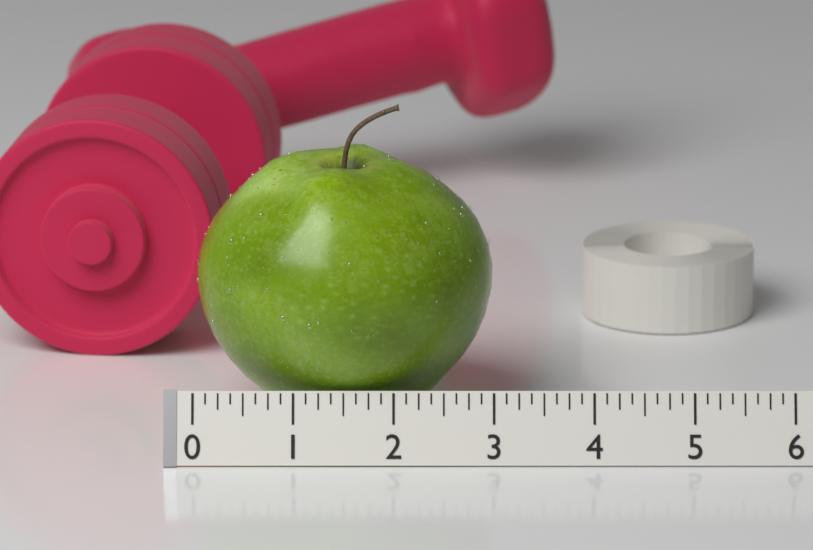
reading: 3.000 (no unit)
